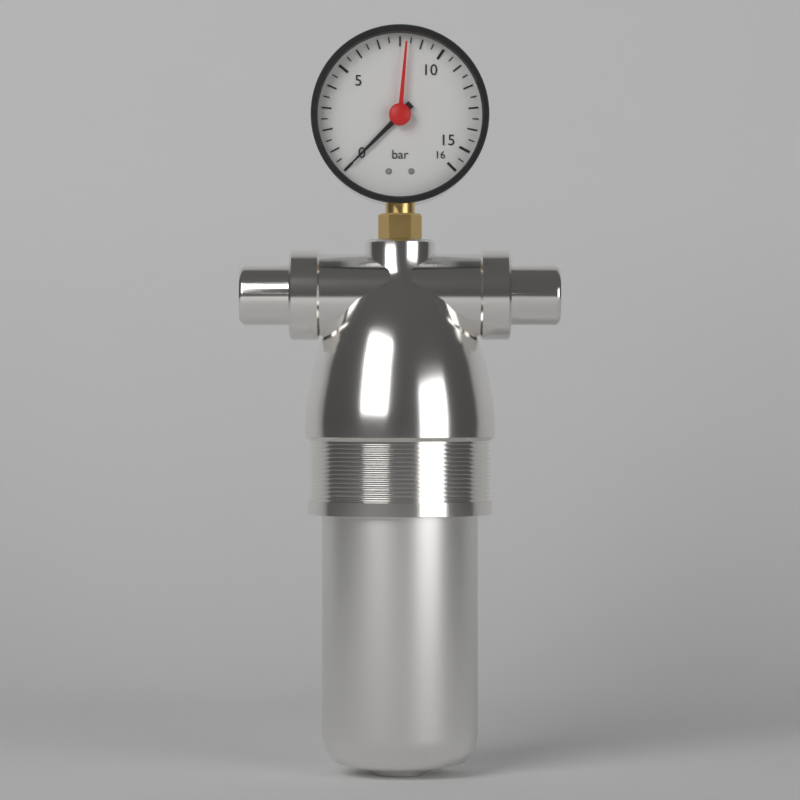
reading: 0.0 bar
